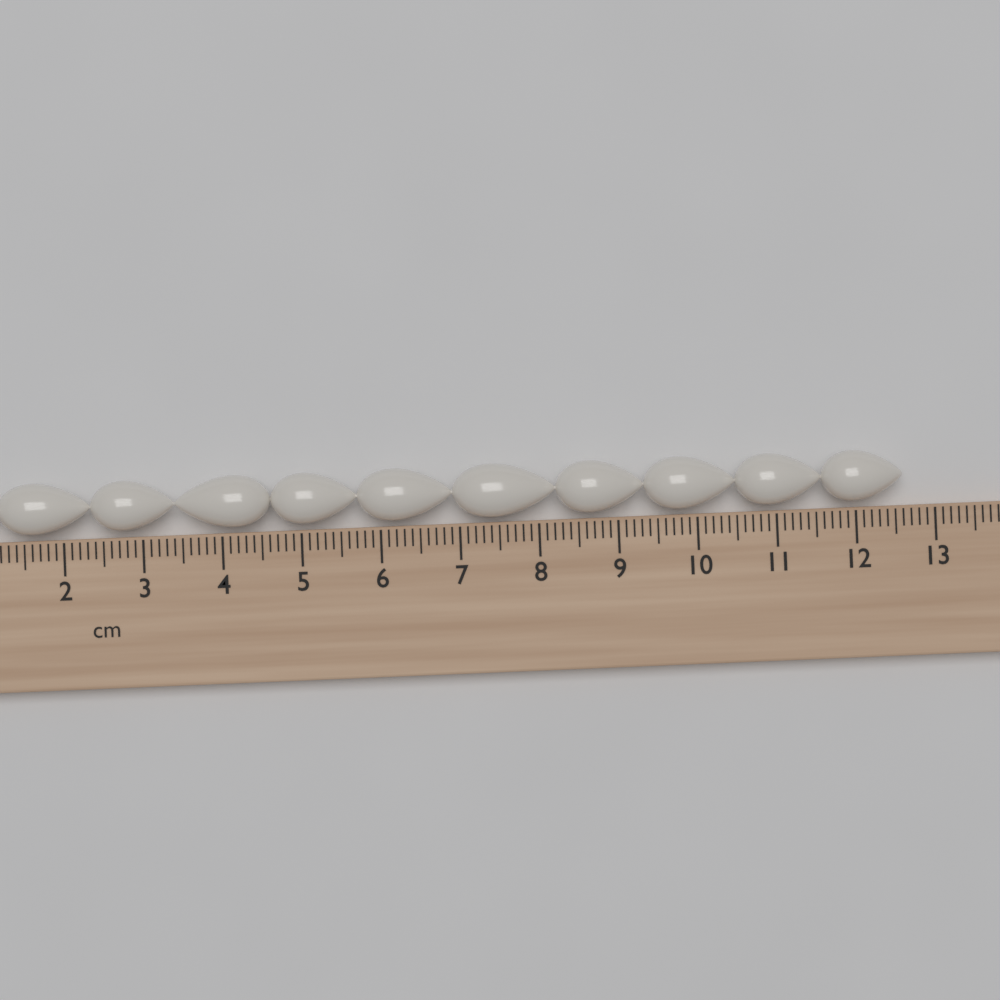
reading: 12.6 cm
